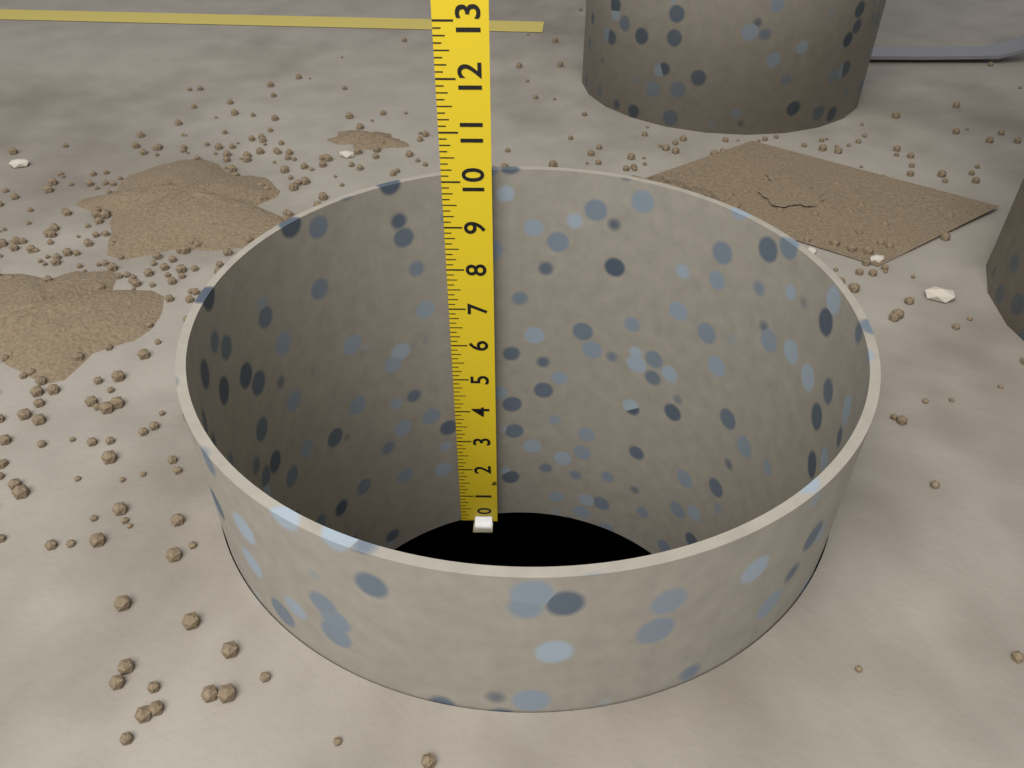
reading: 10.125 in
